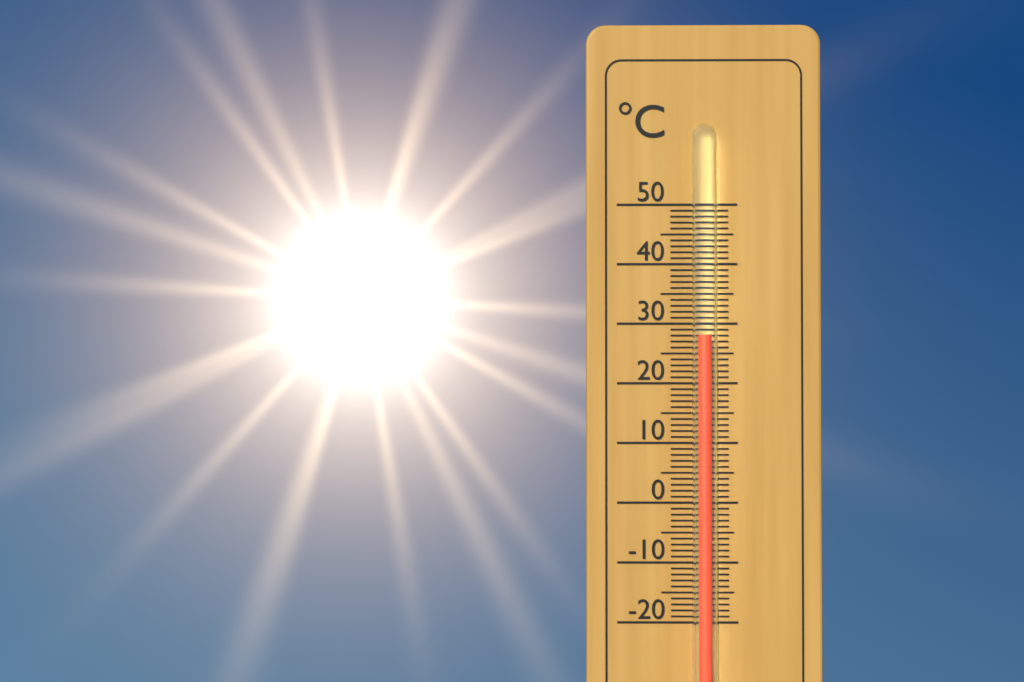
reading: 28 °C
